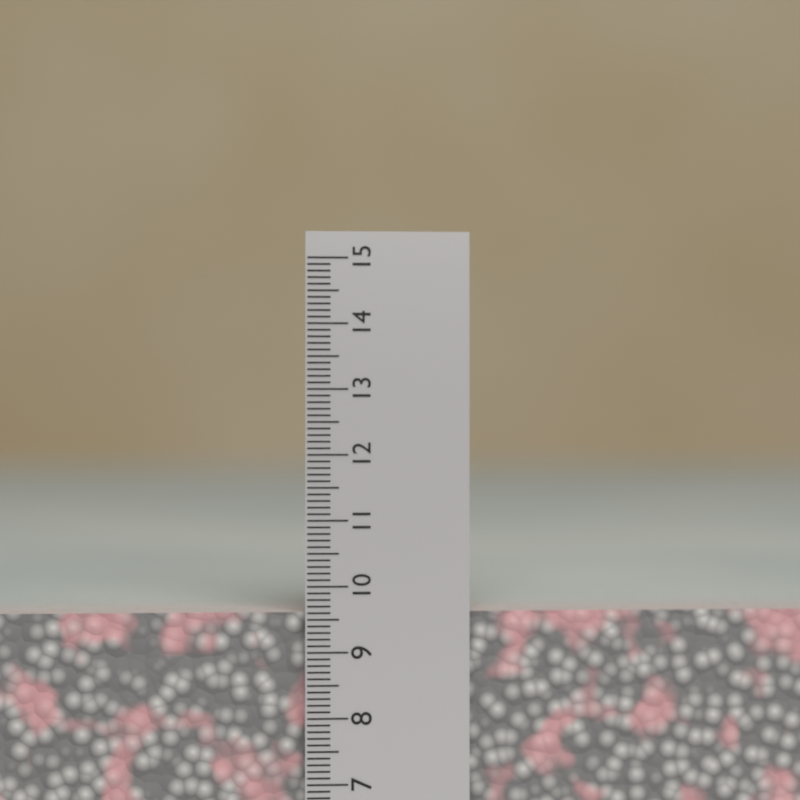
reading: 9.6 cm
